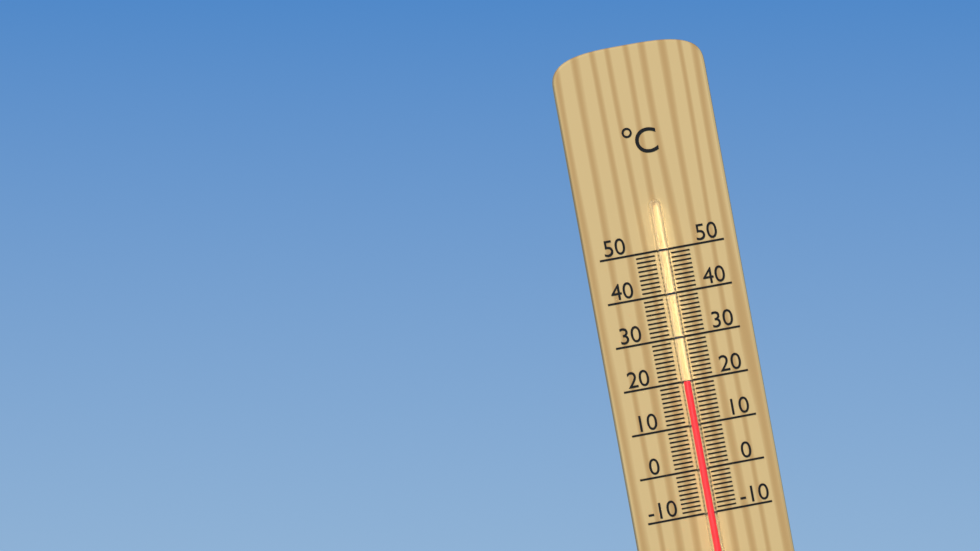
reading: 20 °C
